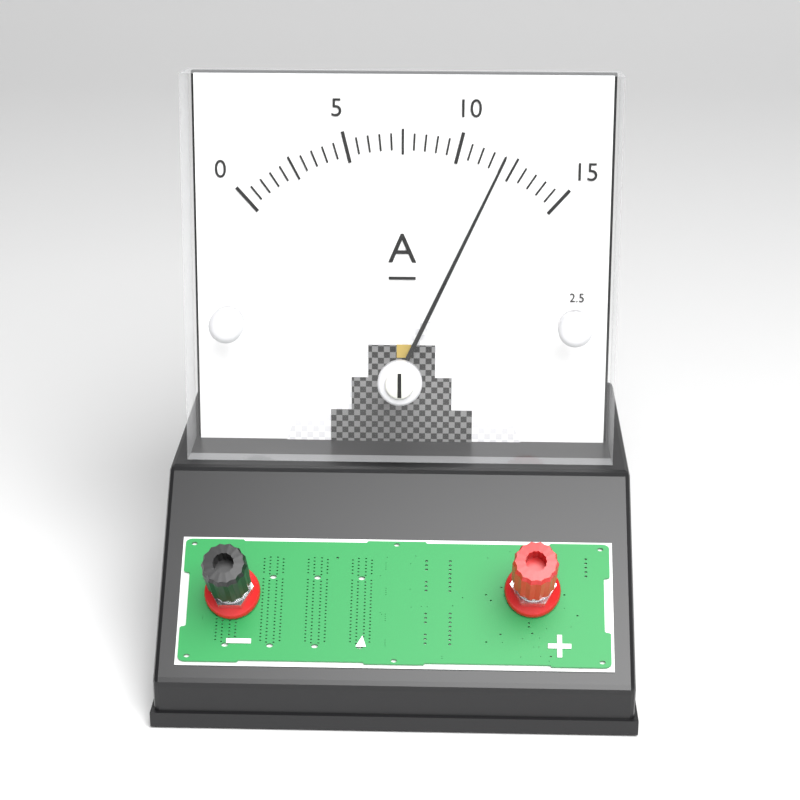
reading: 12.0 A
